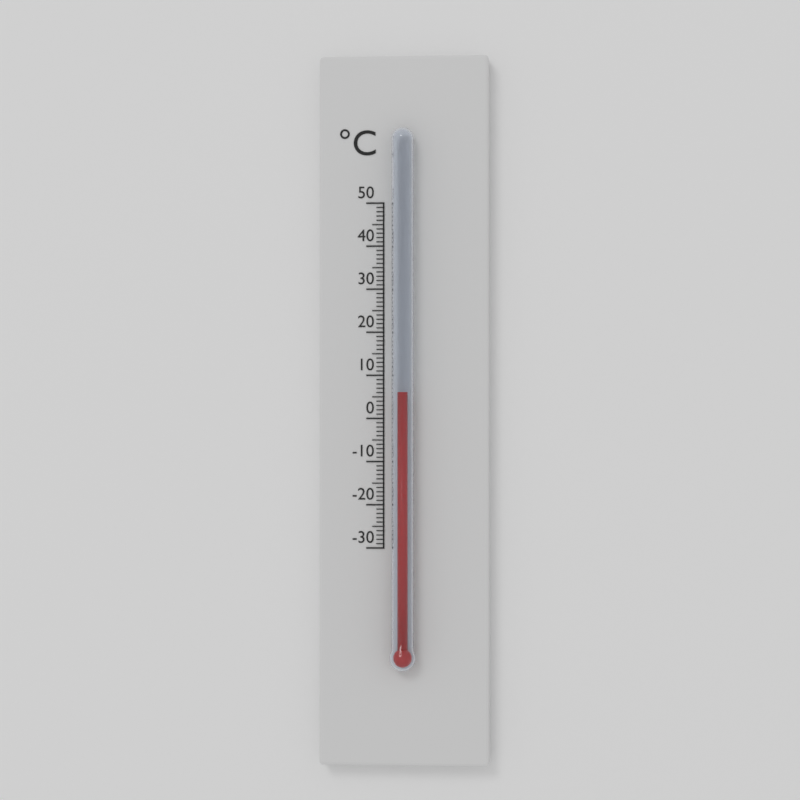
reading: 6 °C
